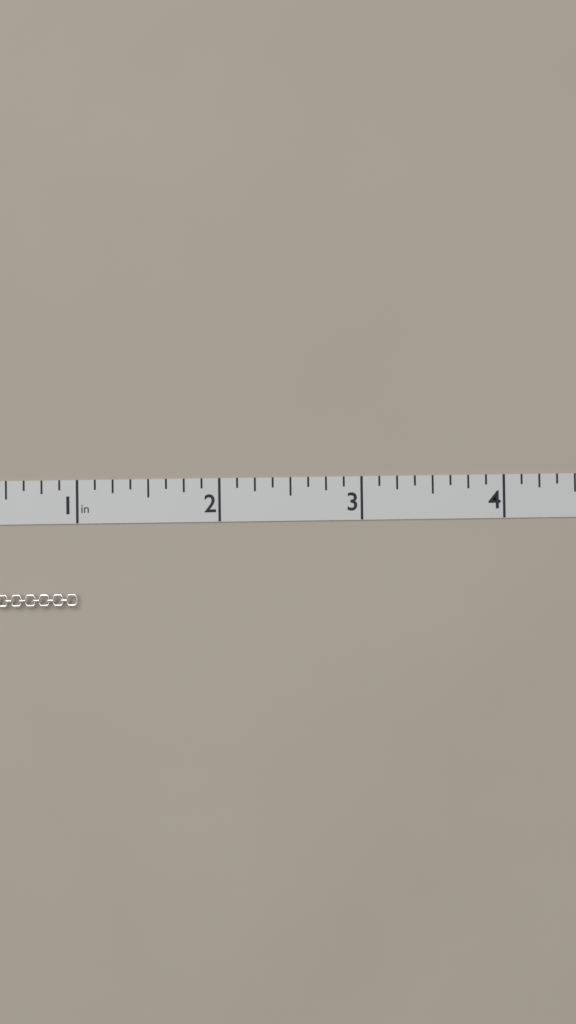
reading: 1.000 in
